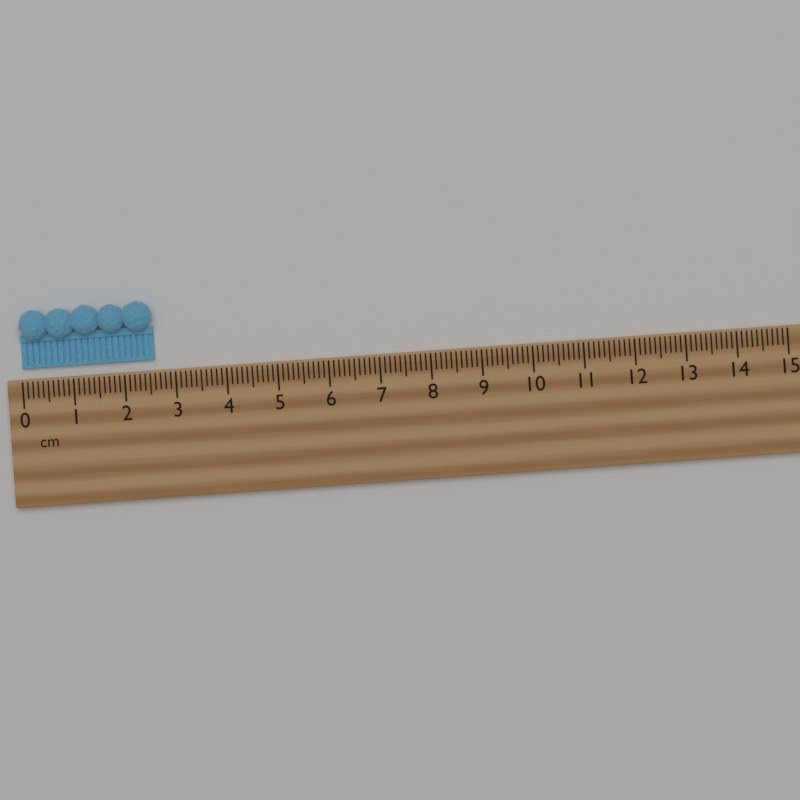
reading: 2.6 cm
